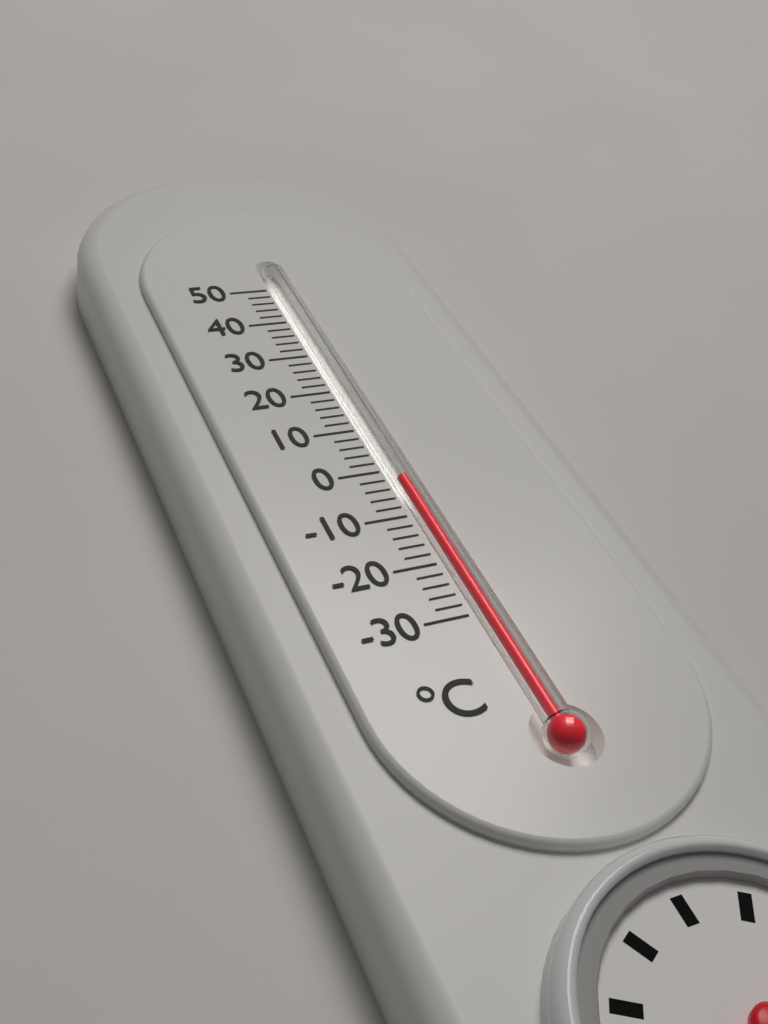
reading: -2 °C
